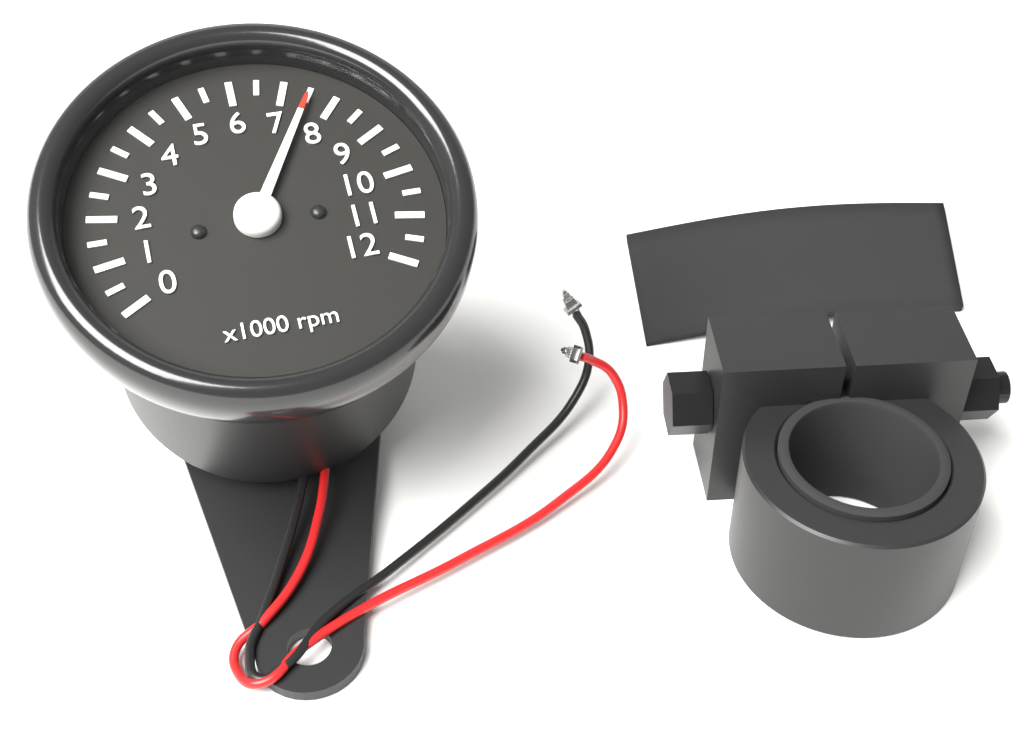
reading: 7.5 x1000 rpm
